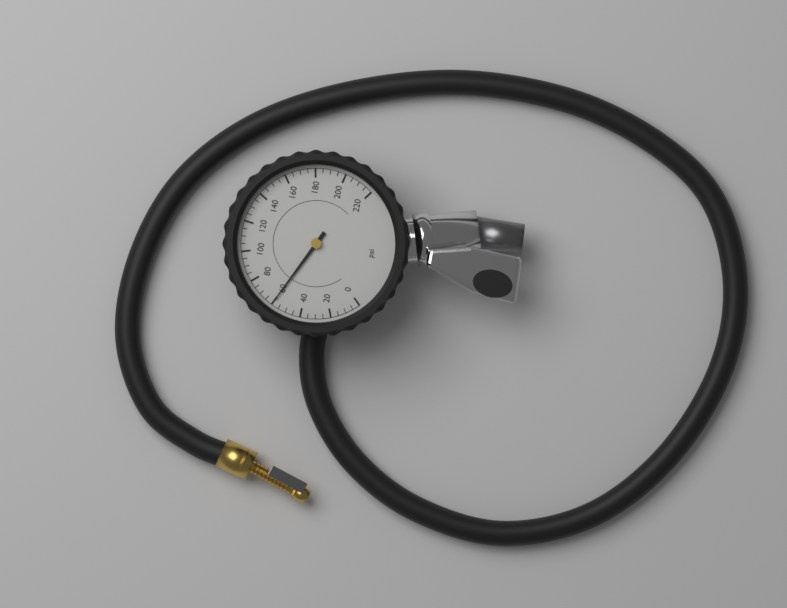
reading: 60 psi
